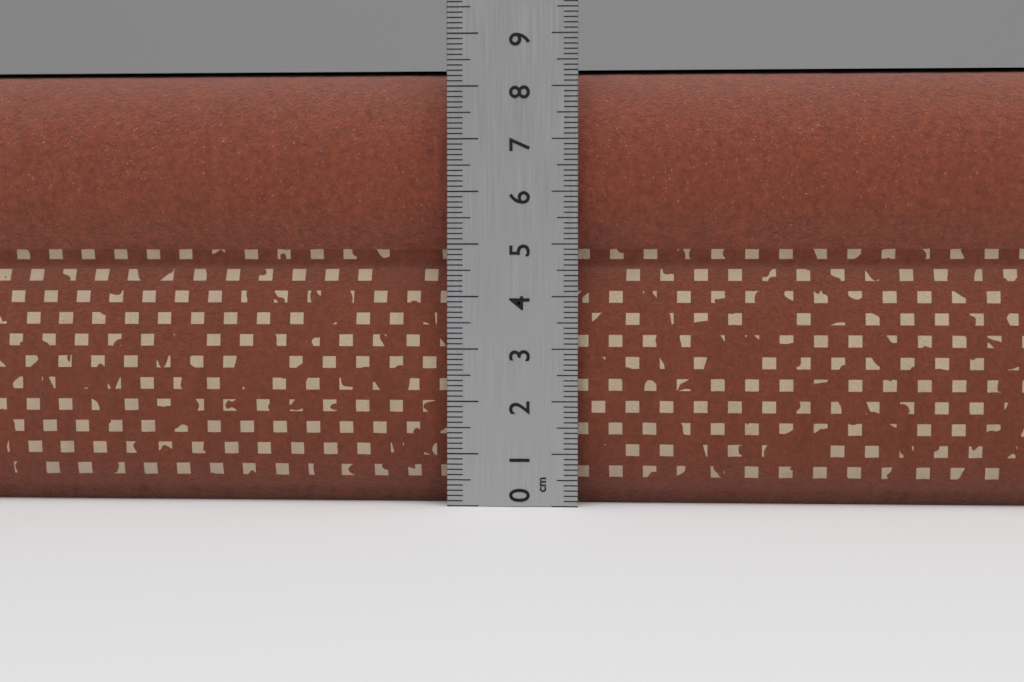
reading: 8.4 cm
